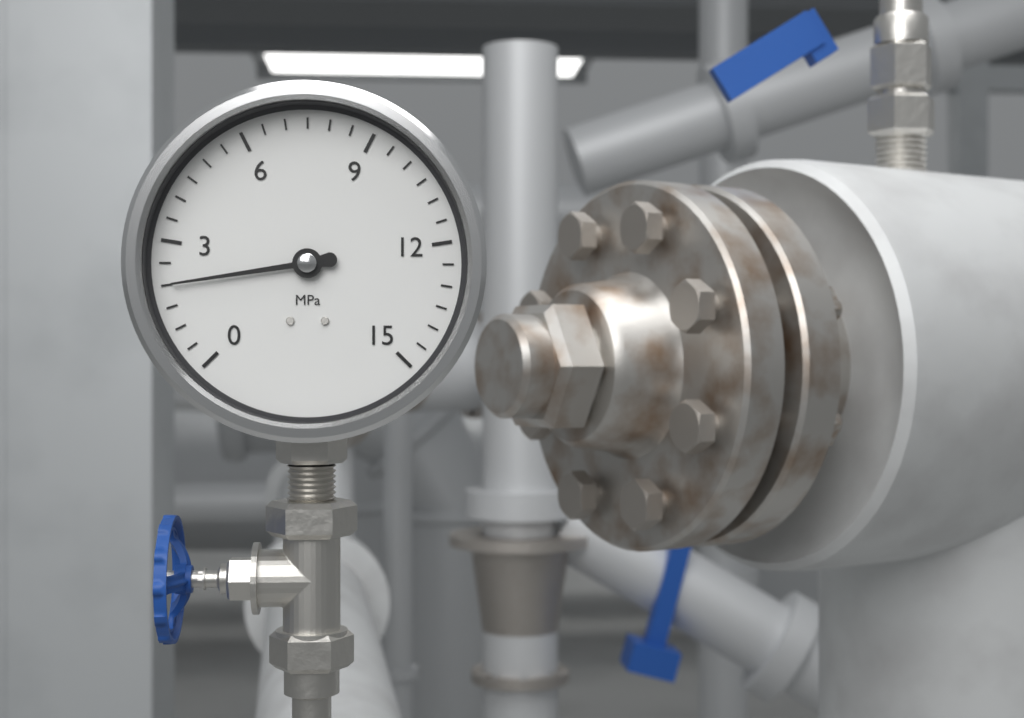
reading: 2.0 MPa
